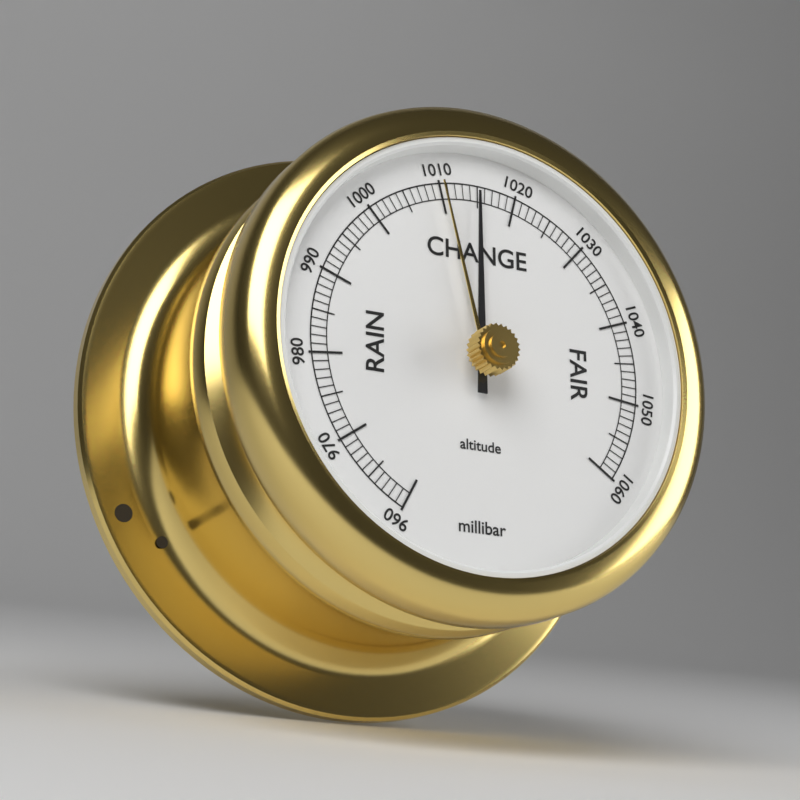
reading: 1015 millibar
